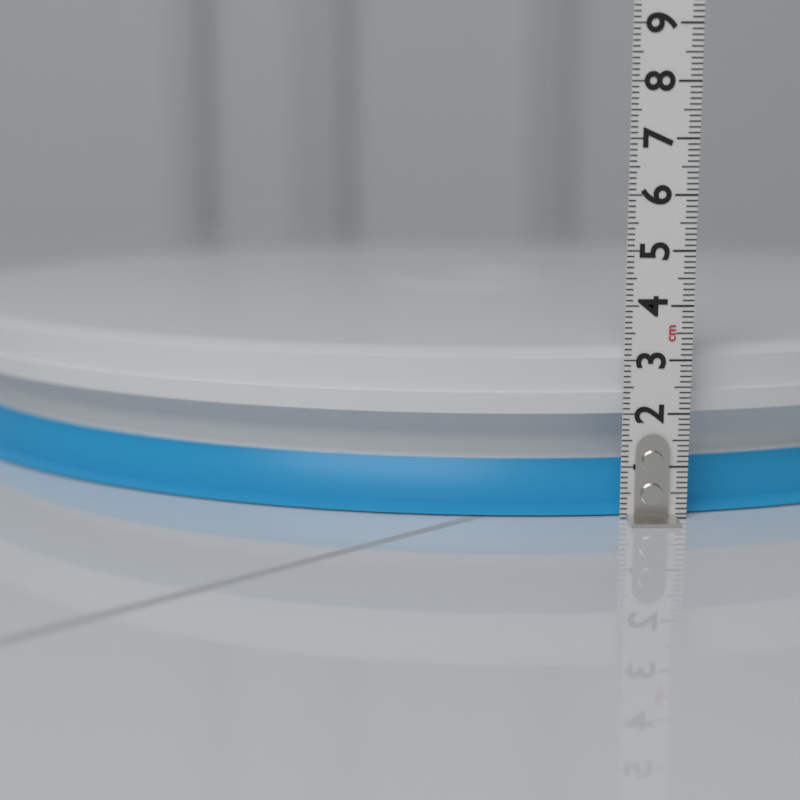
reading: 3.2 cm
